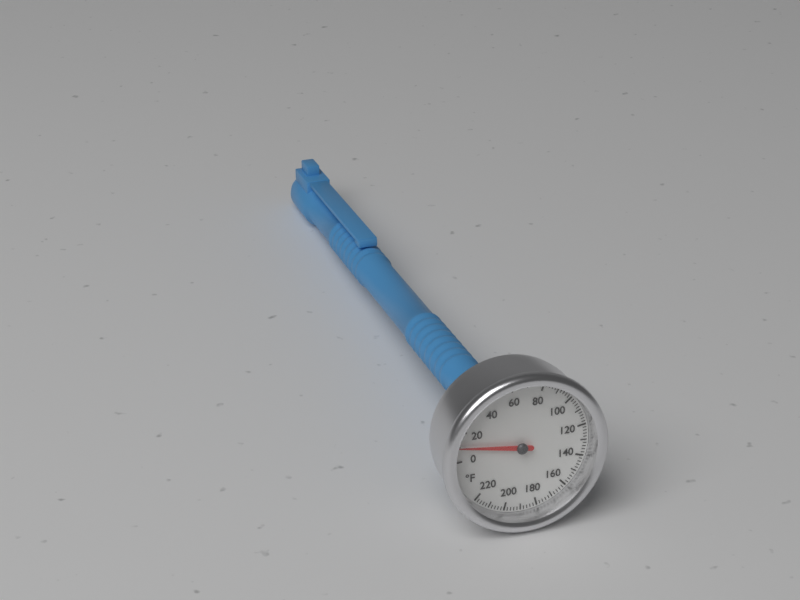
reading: 10 °F
